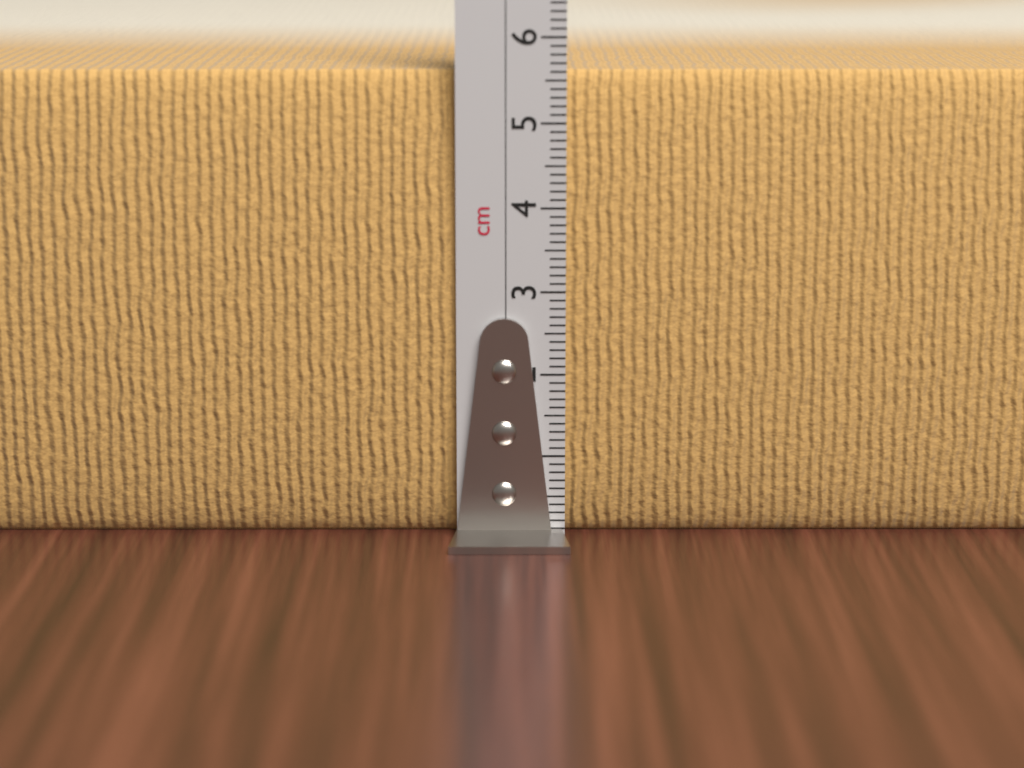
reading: 5.6 cm
